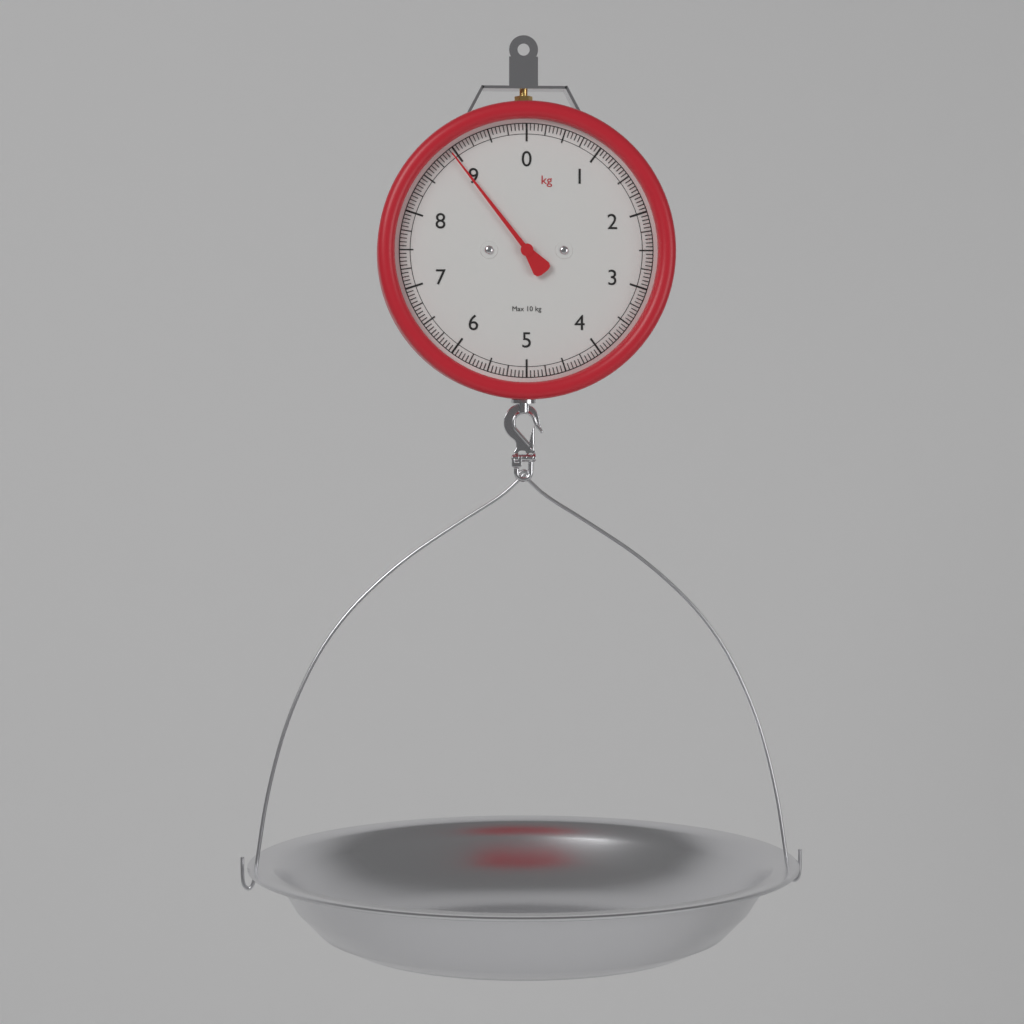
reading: 8.95 kg
